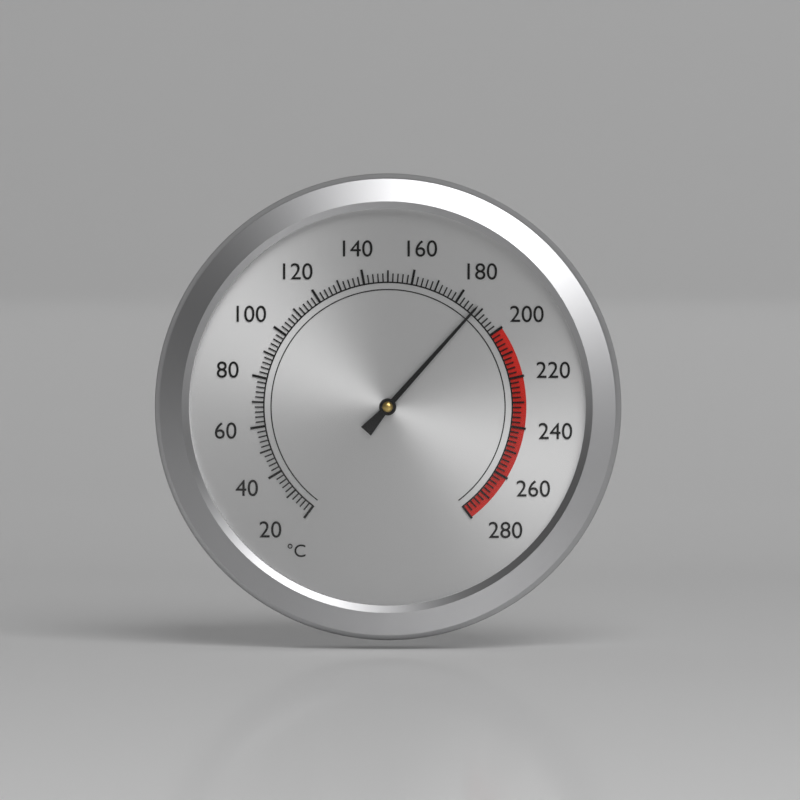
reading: 188 °C
